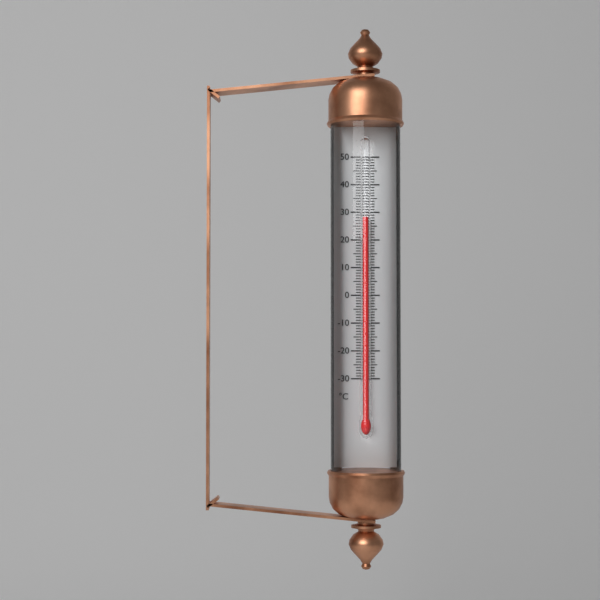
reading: 28 °C
